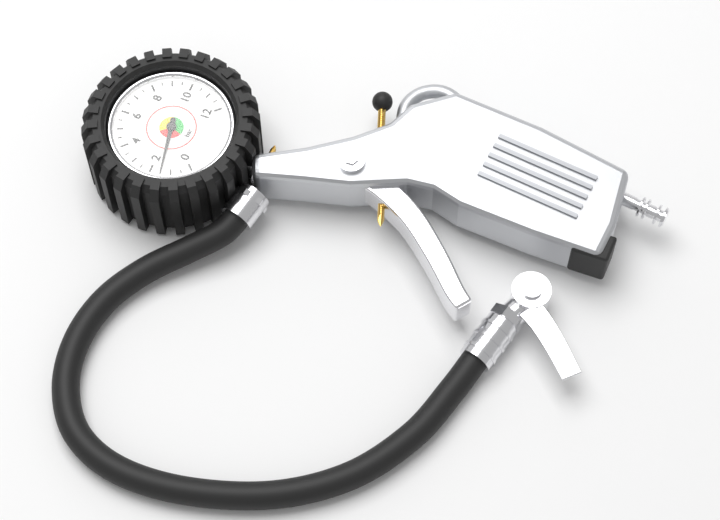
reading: 1.5 bar
